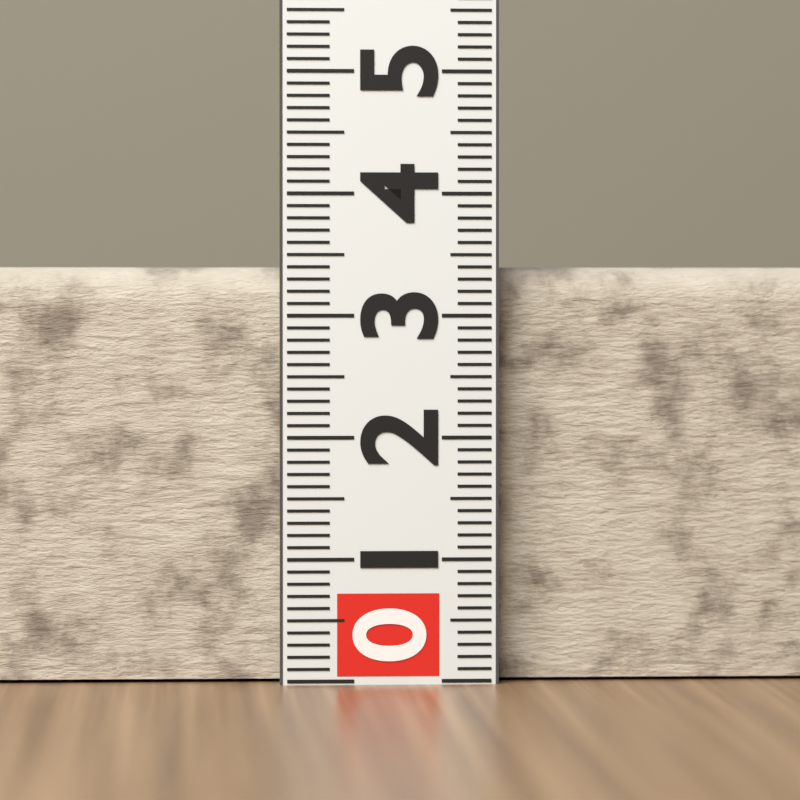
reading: 3.4 (no unit)
